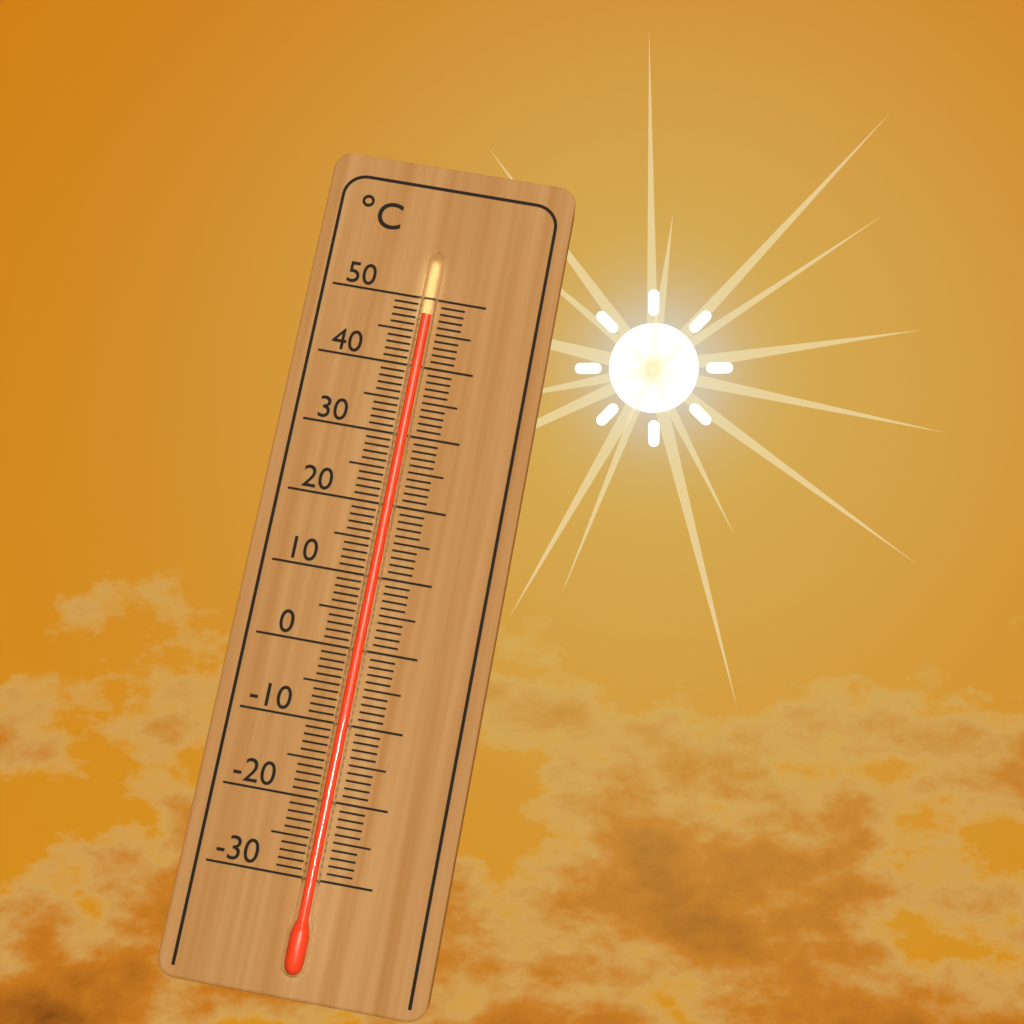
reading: 47 °C
